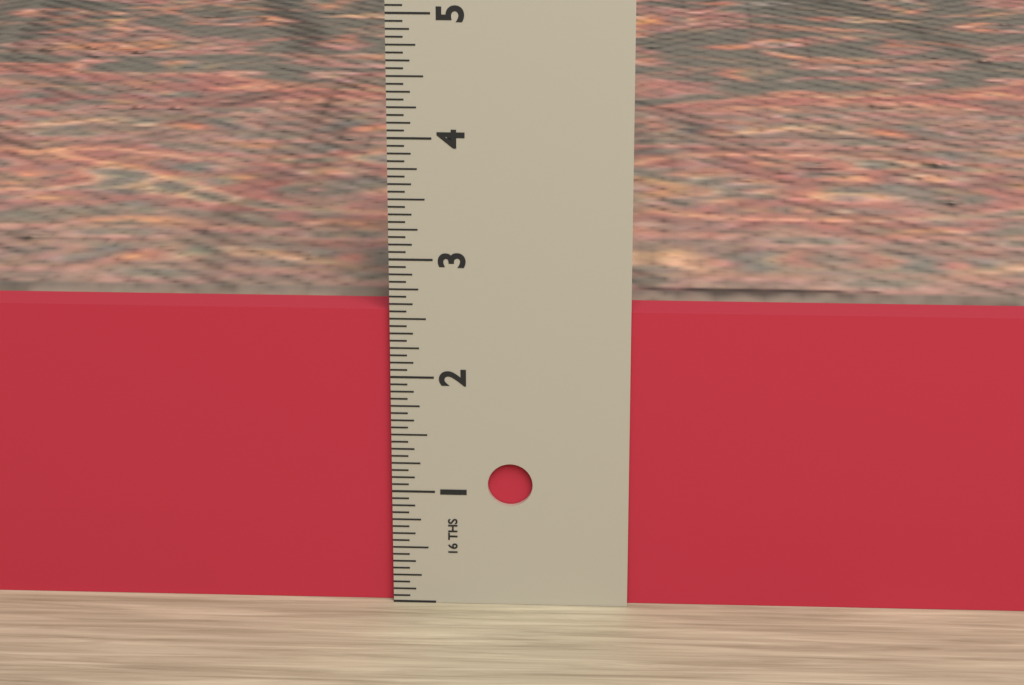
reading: 2.5625 in
